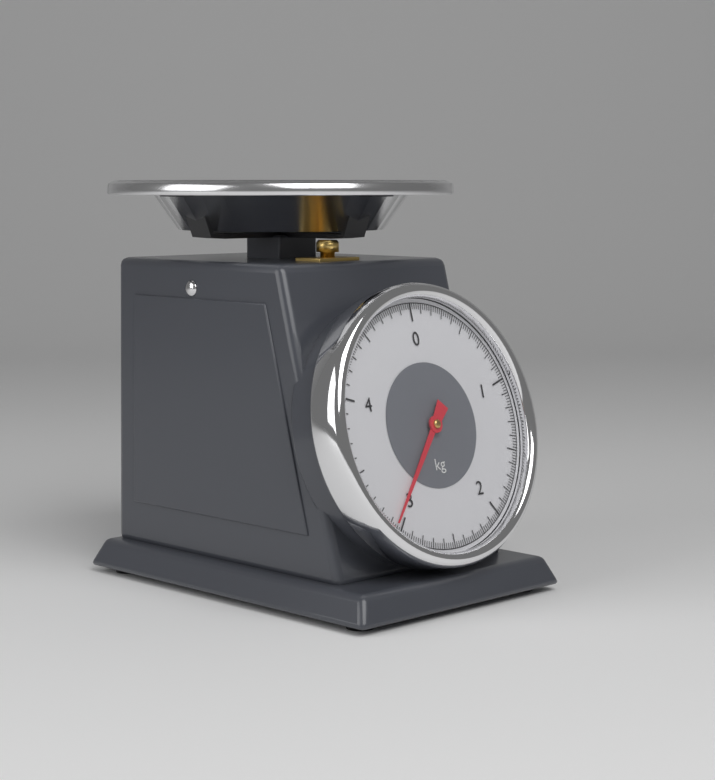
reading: 3.06 kg
